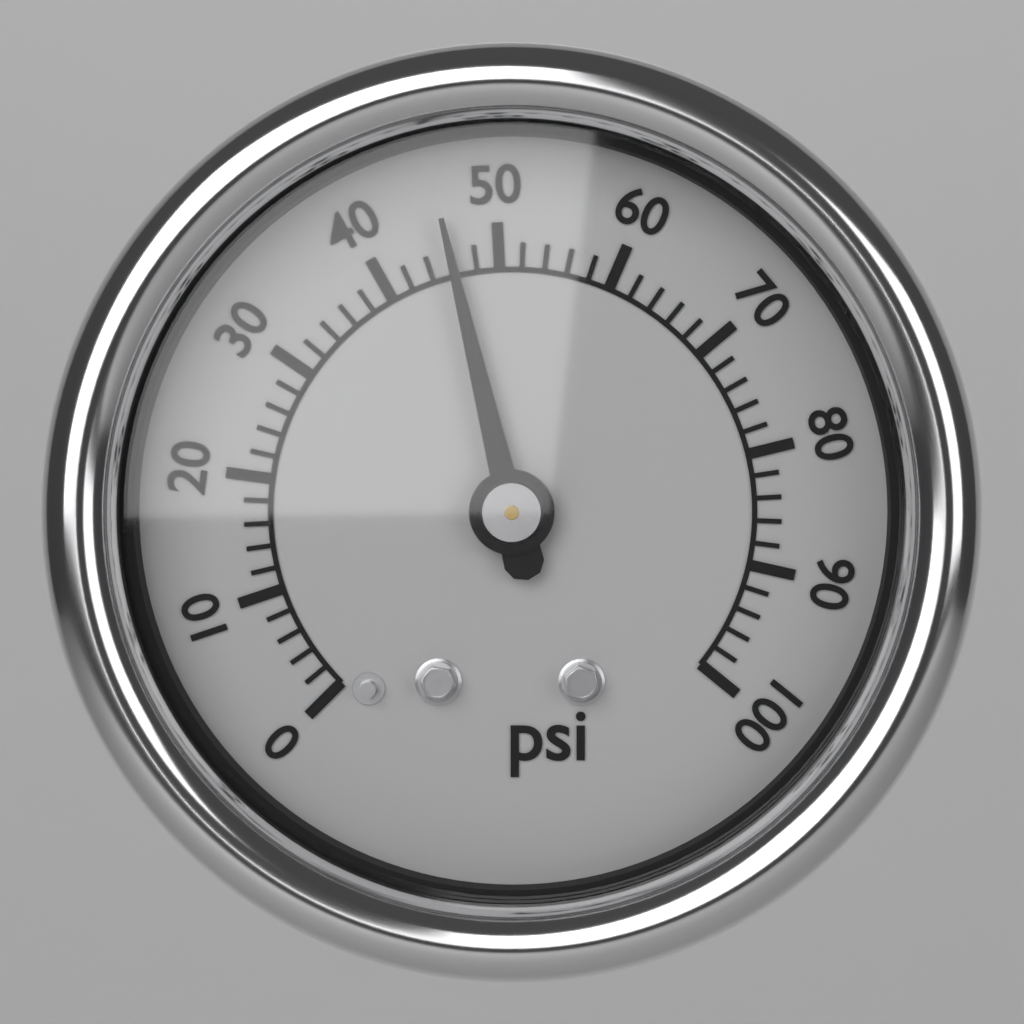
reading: 46 psi
